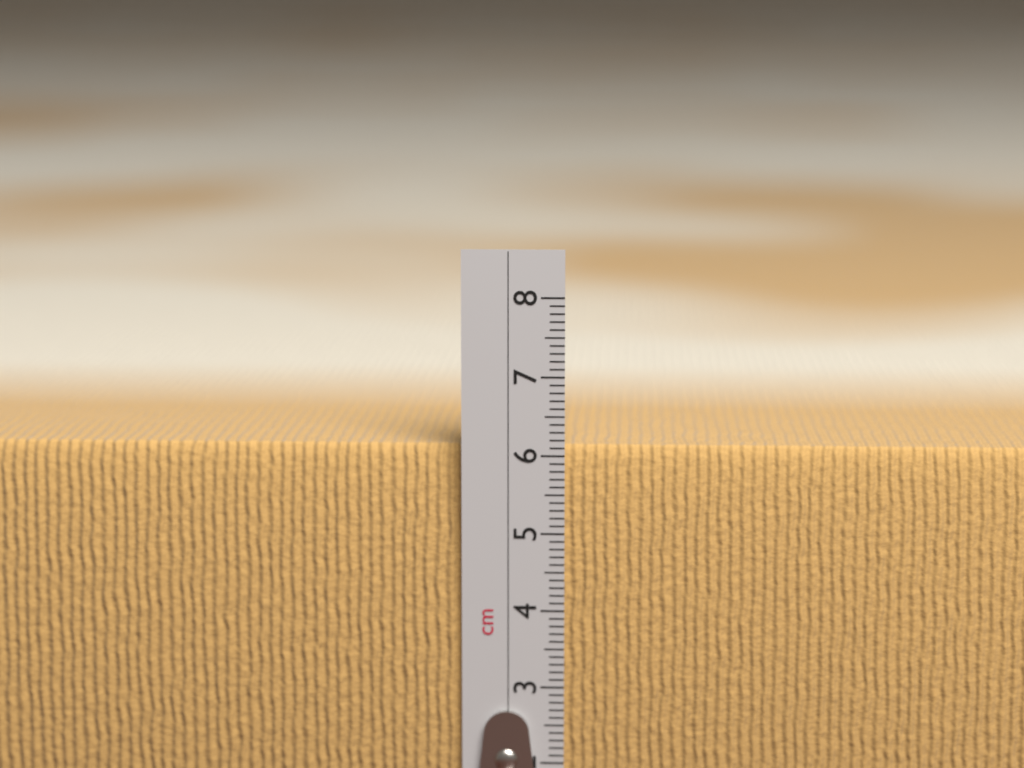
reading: 6.1 cm
